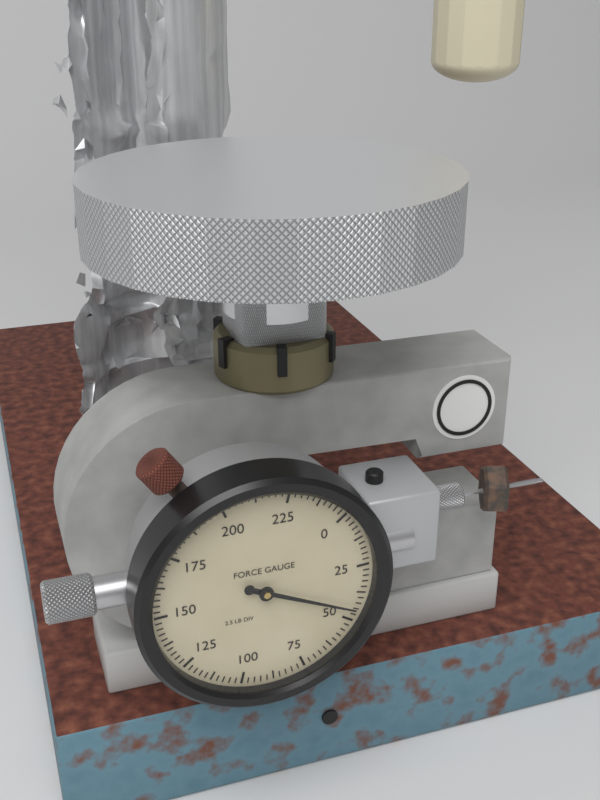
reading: 45.0 lb
